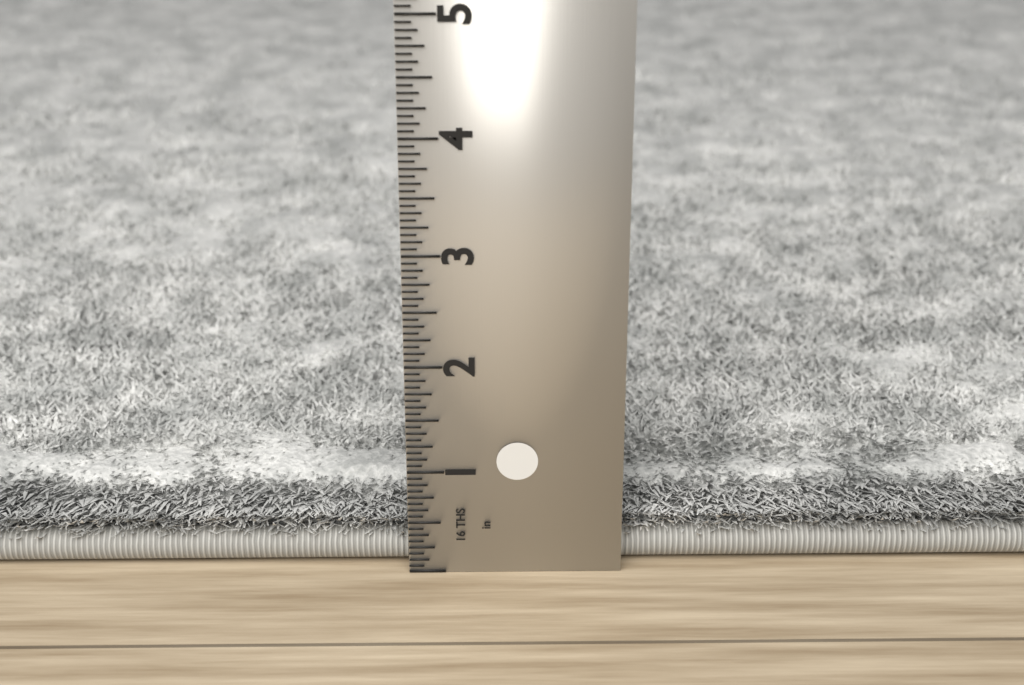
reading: 0.6875 in
